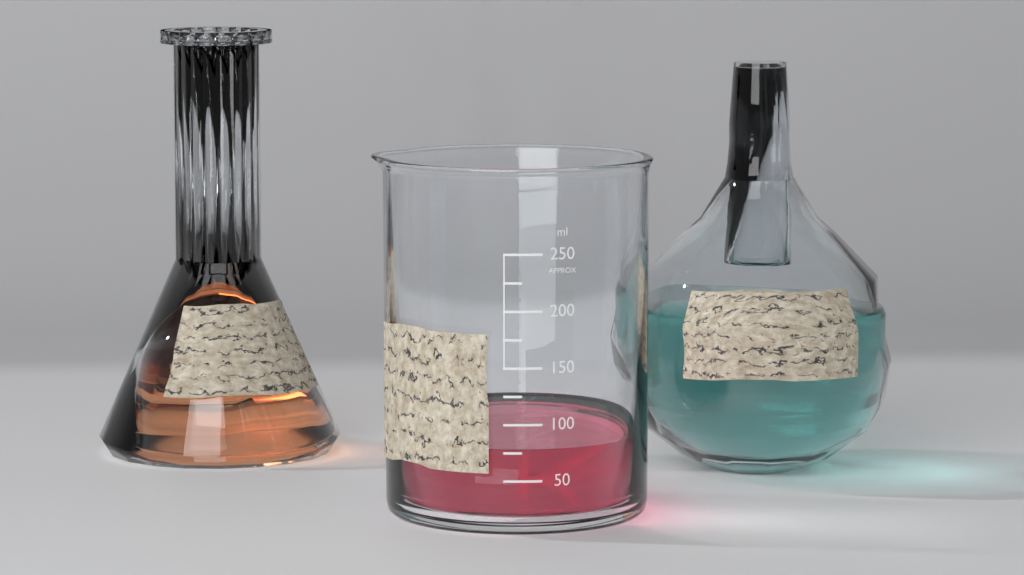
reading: 75 ml
